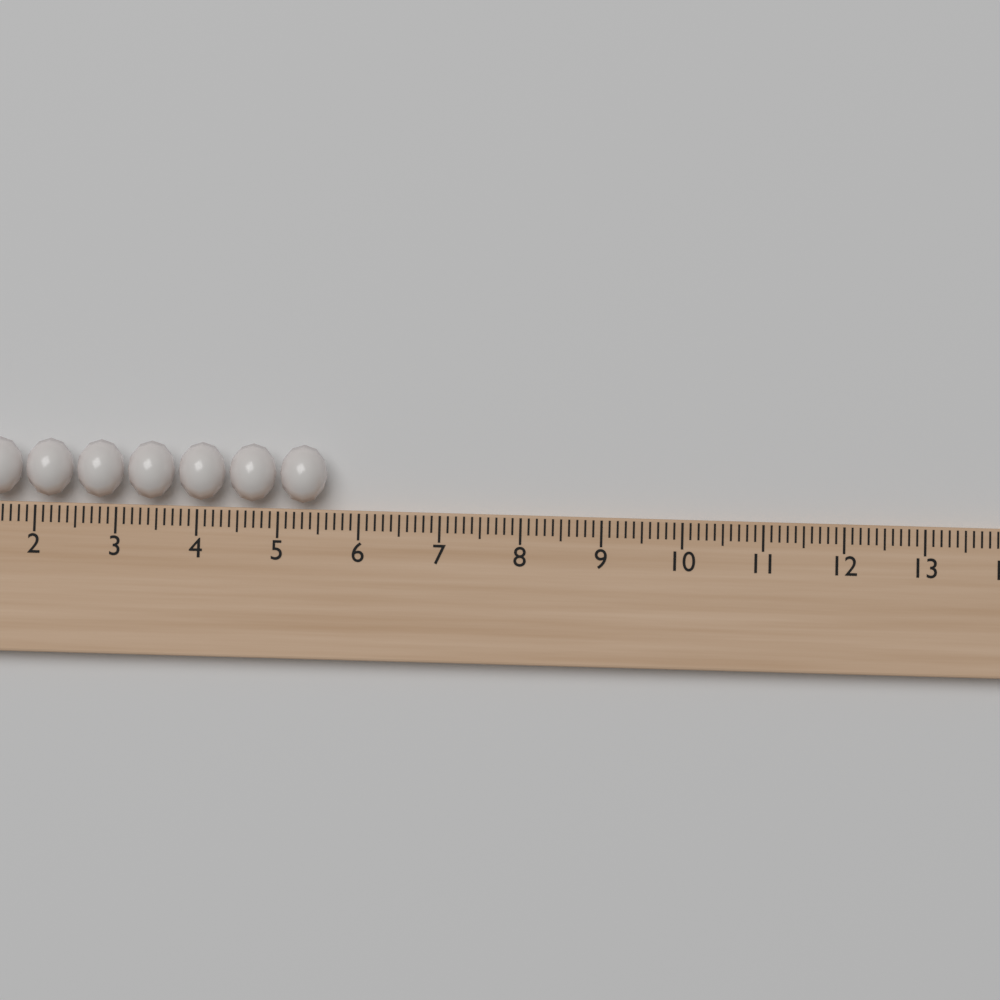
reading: 5.6 (no unit)
